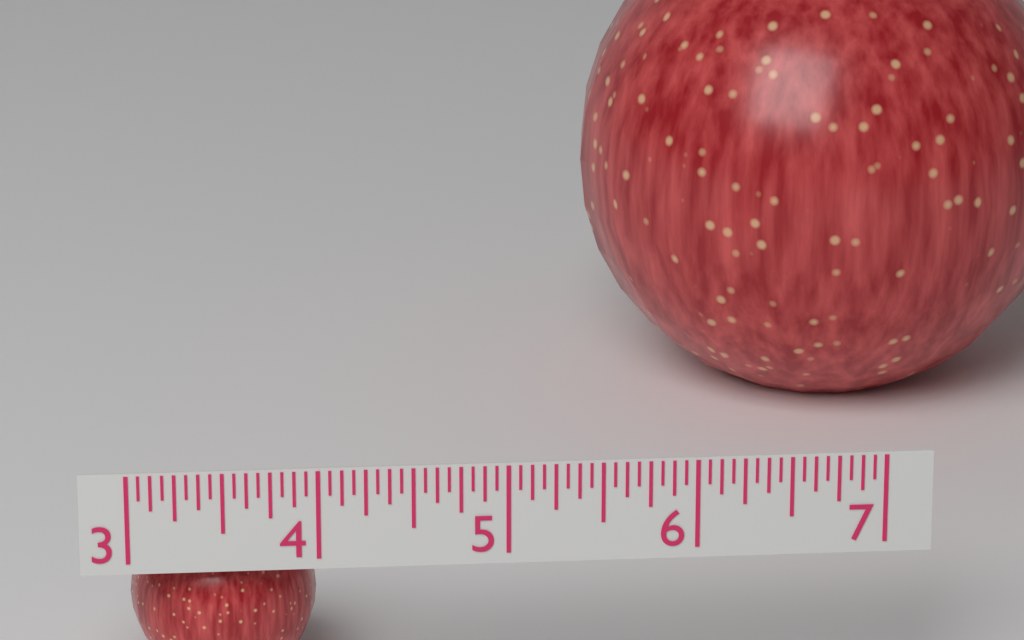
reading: 4.0000 (no unit)
